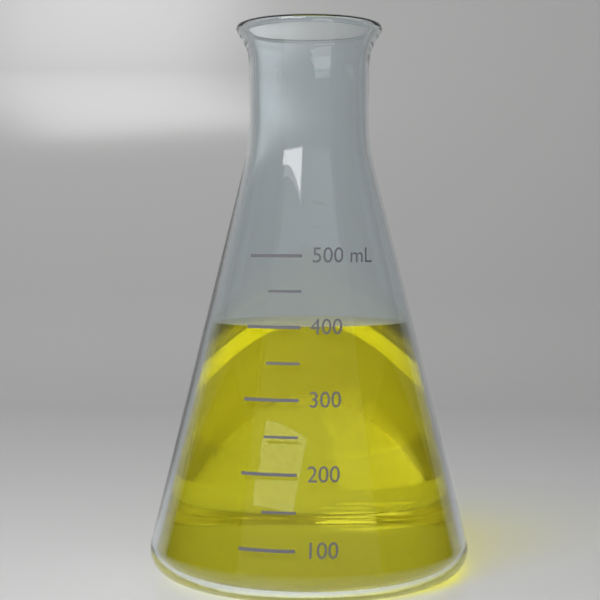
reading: 400 mL
